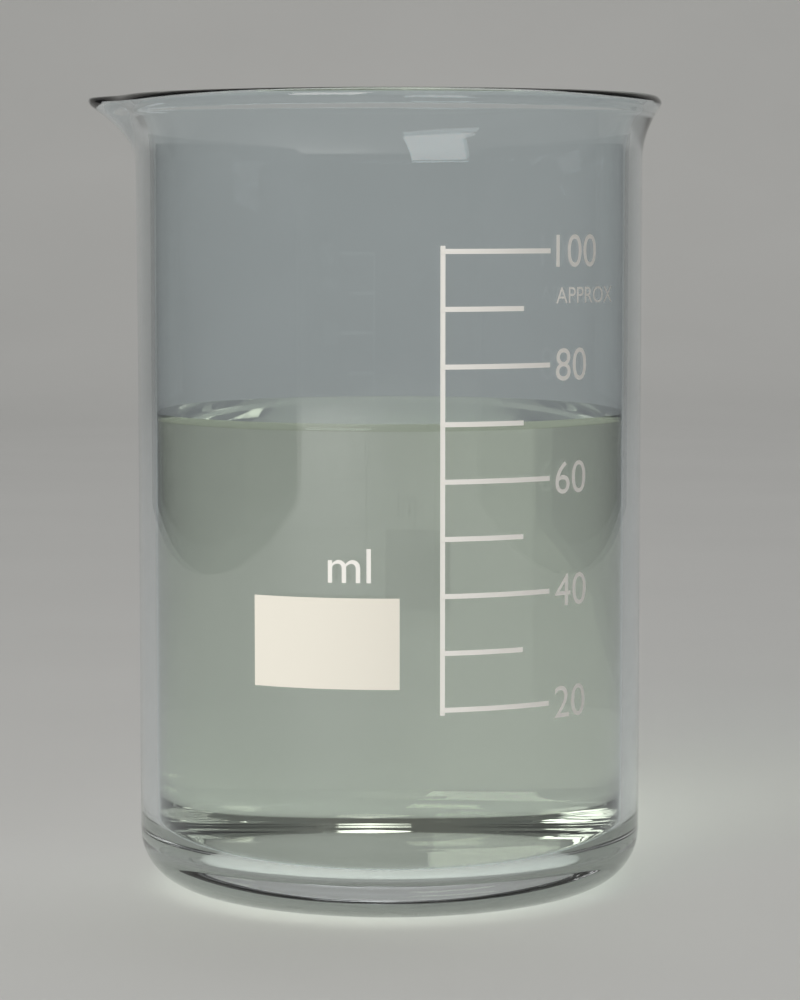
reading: 70 ml
